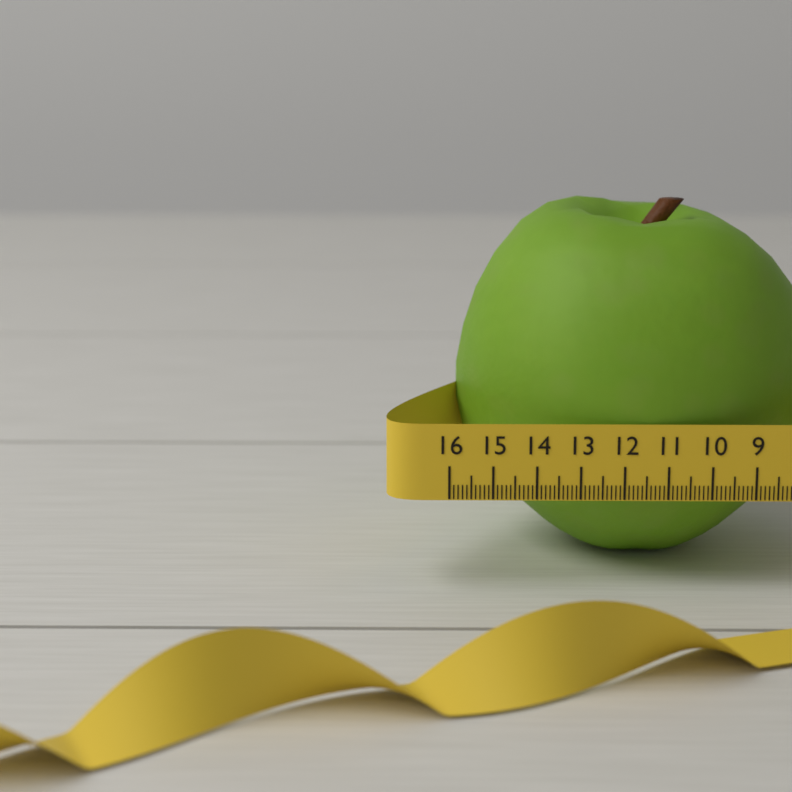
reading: 15.8 (no unit)
